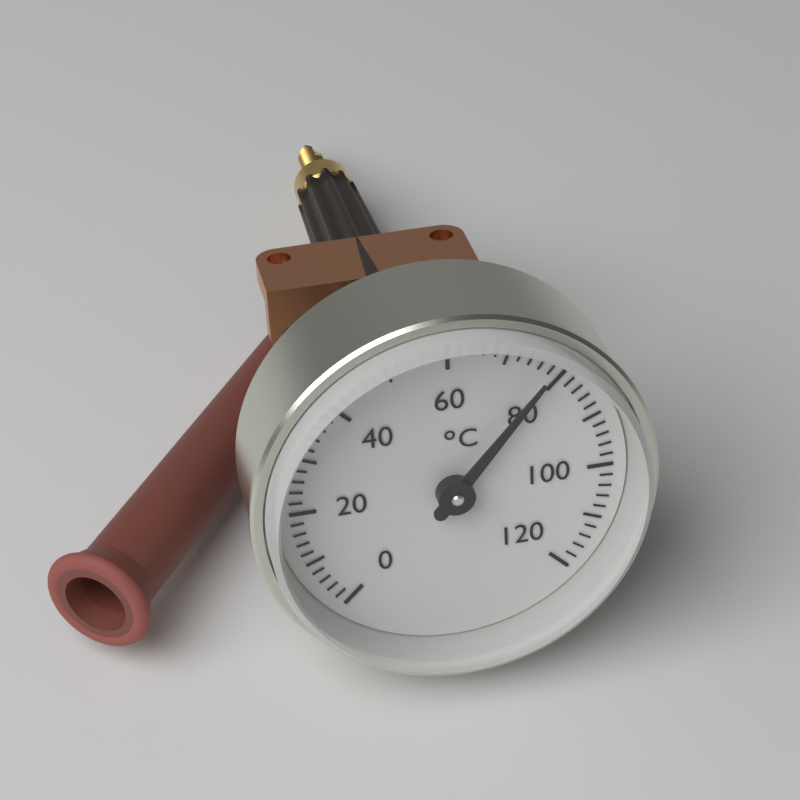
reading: 78 °C
